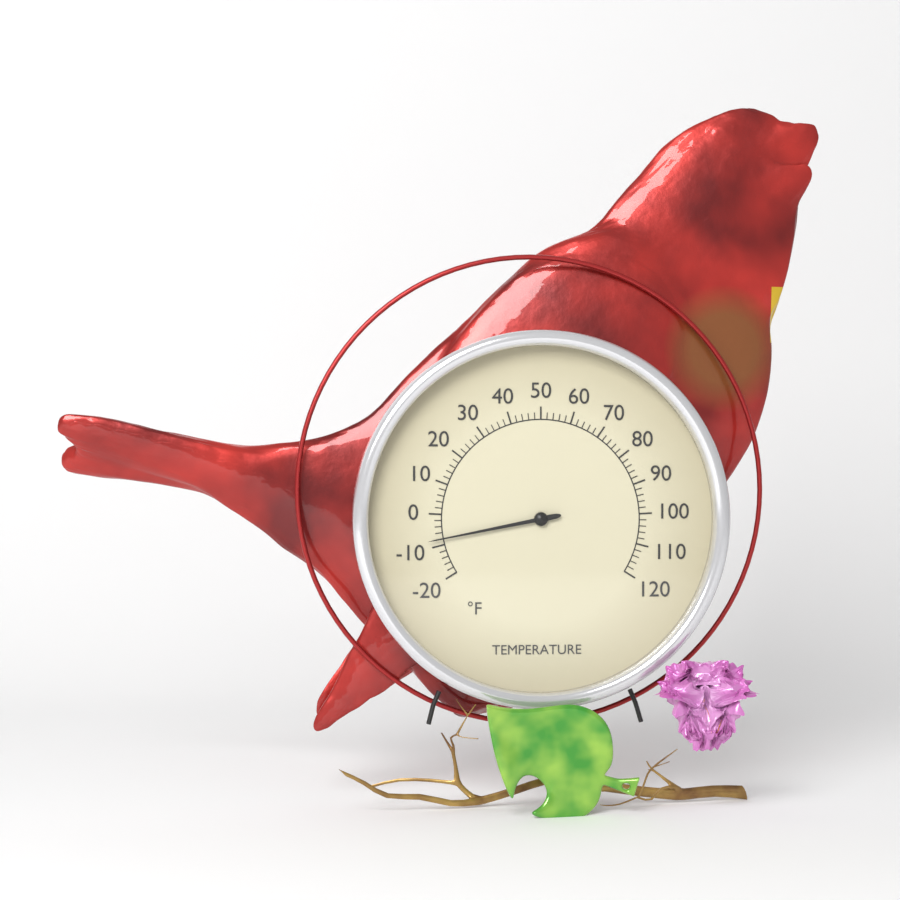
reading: -8 °F
